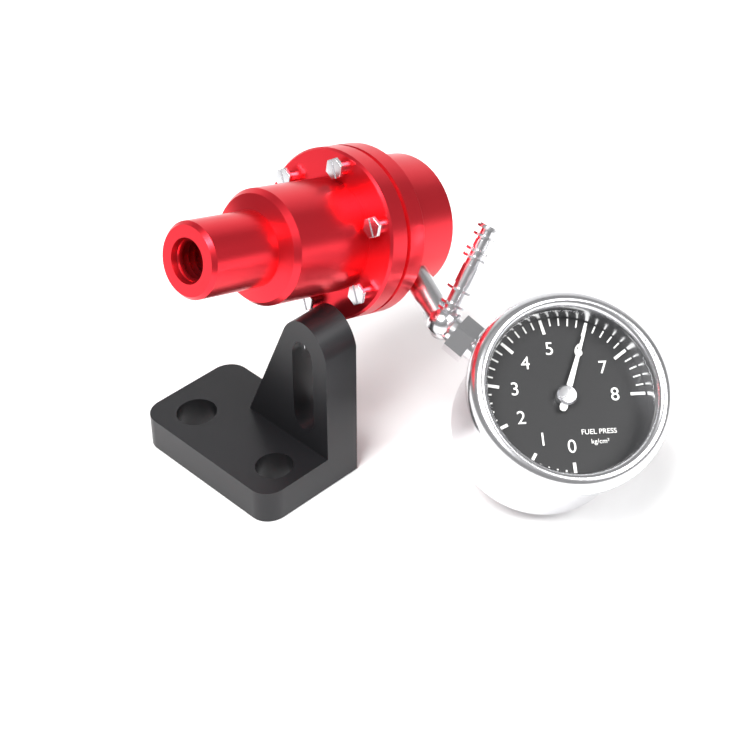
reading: 6.0 kg/cm²
